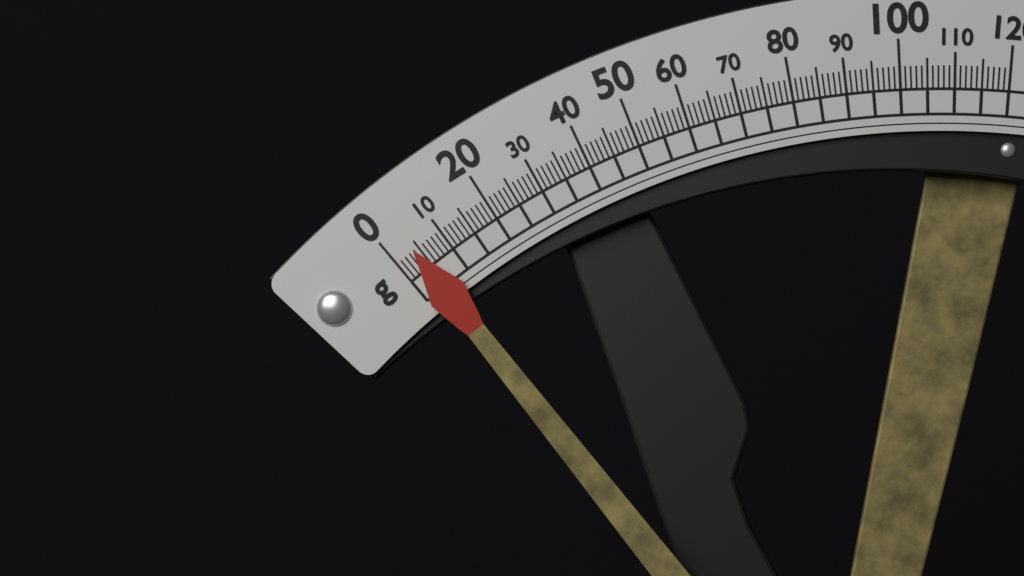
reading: 4 g
